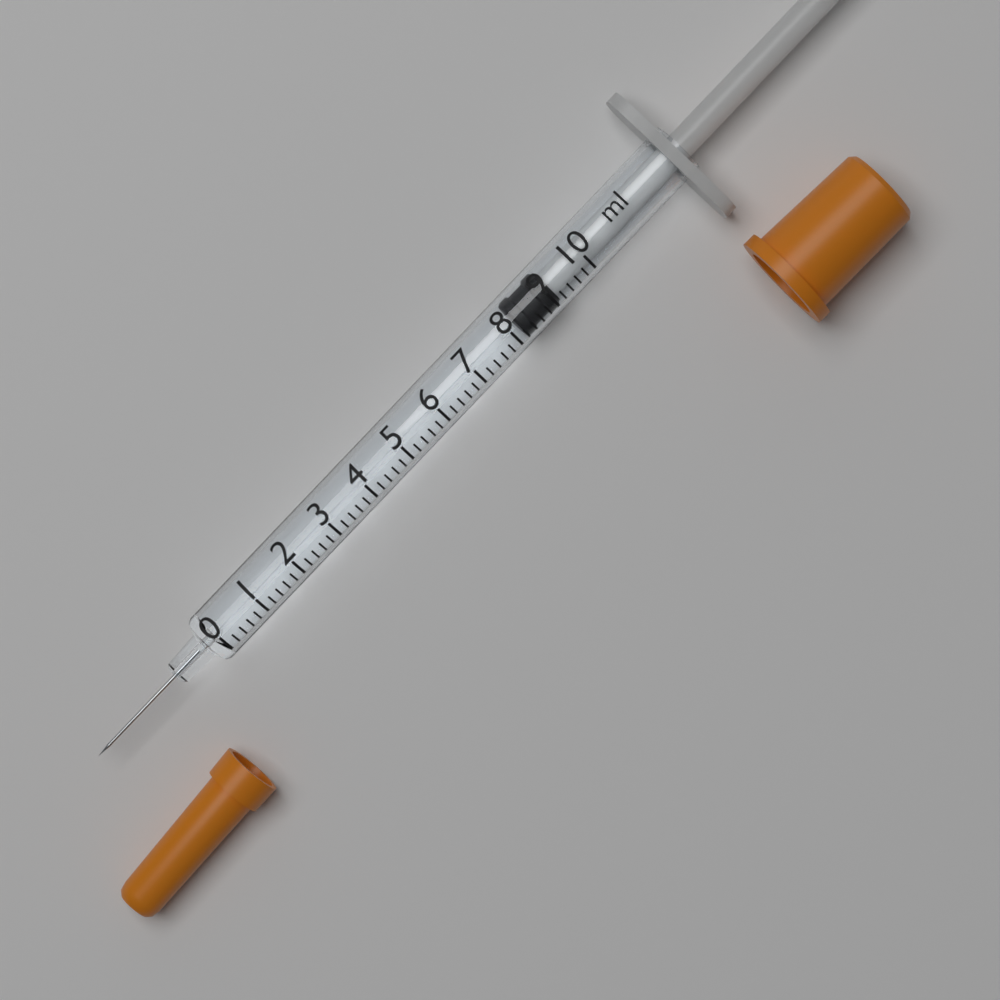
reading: 8.2 ml
